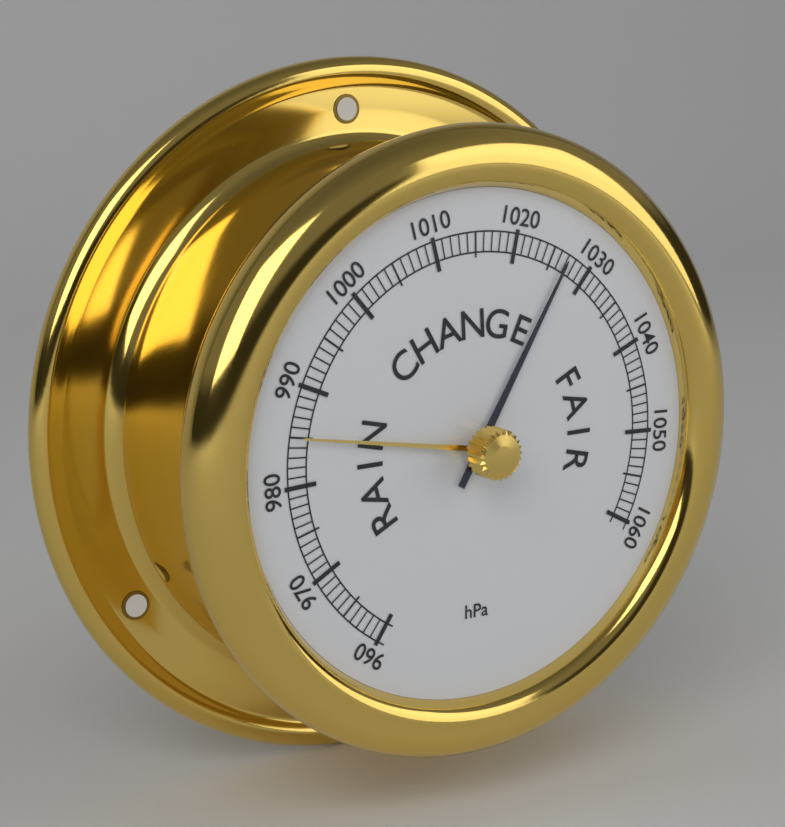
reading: 1027 hPa
